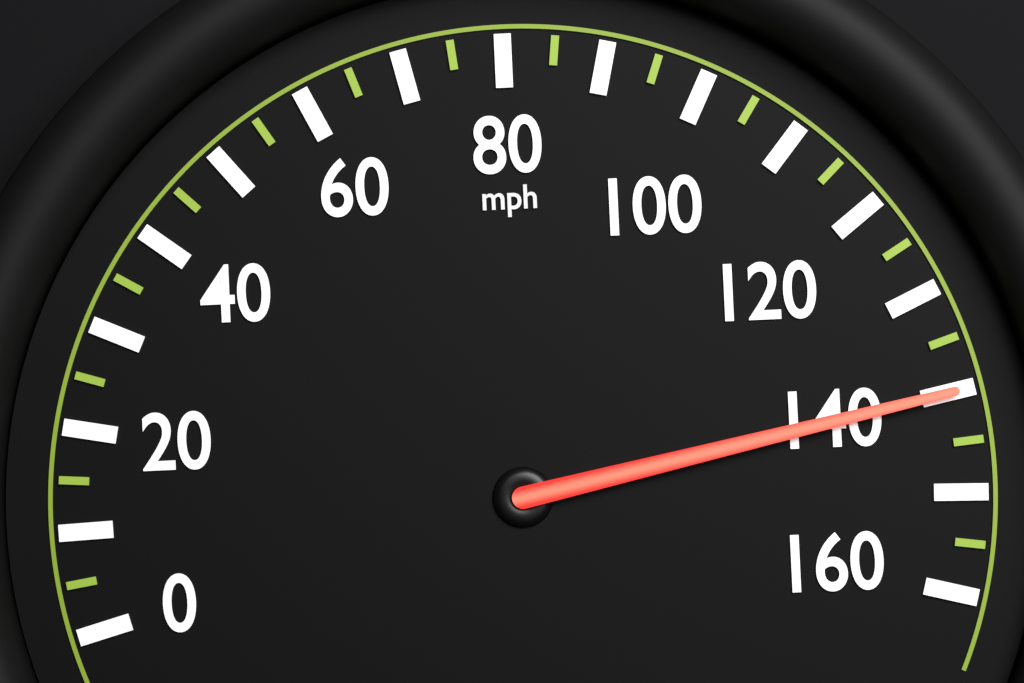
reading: 140 mph
